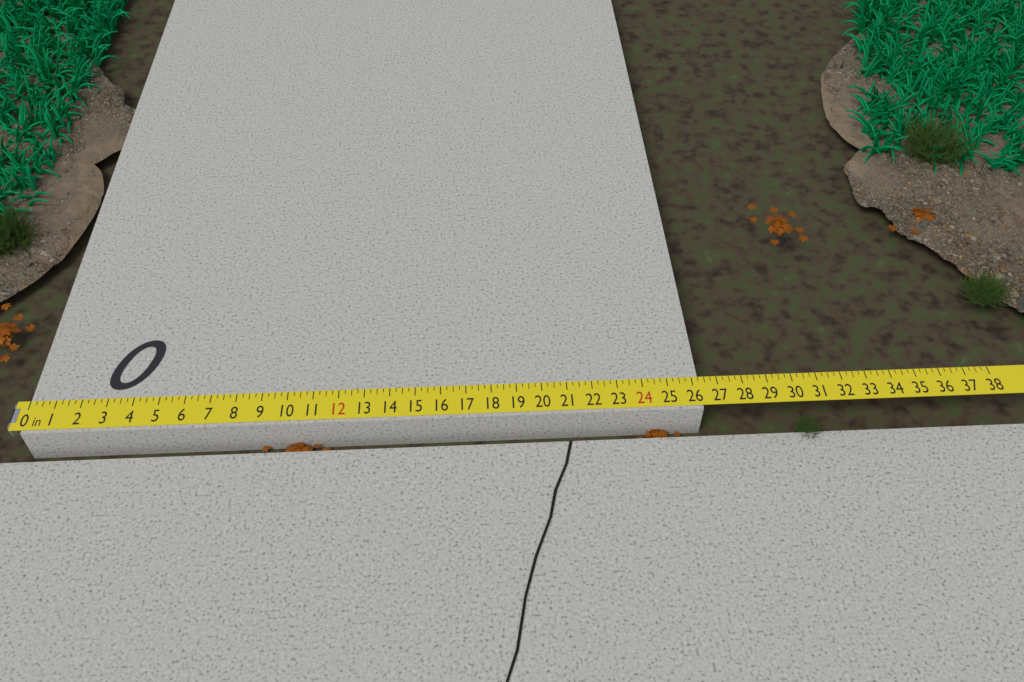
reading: 26.25 in
